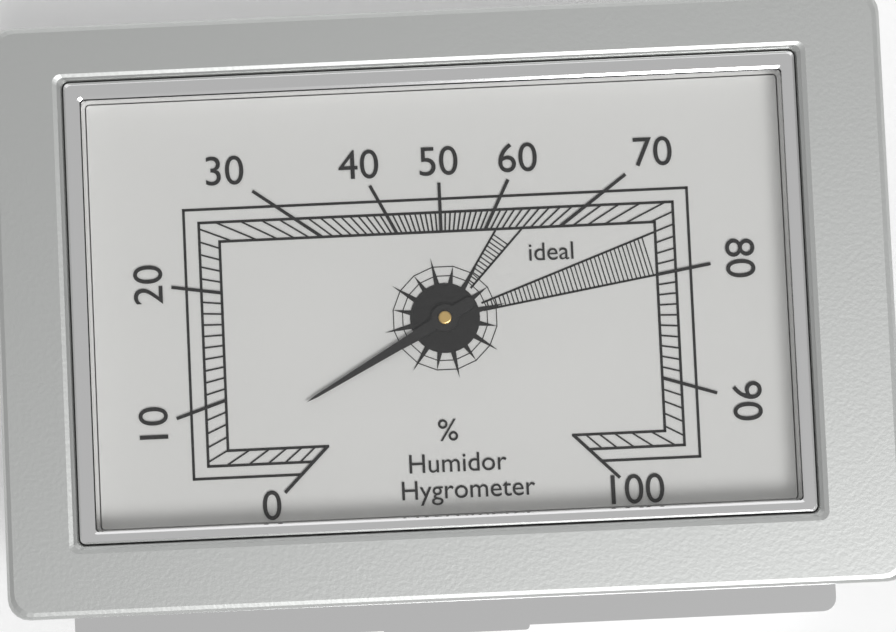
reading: 6 %
